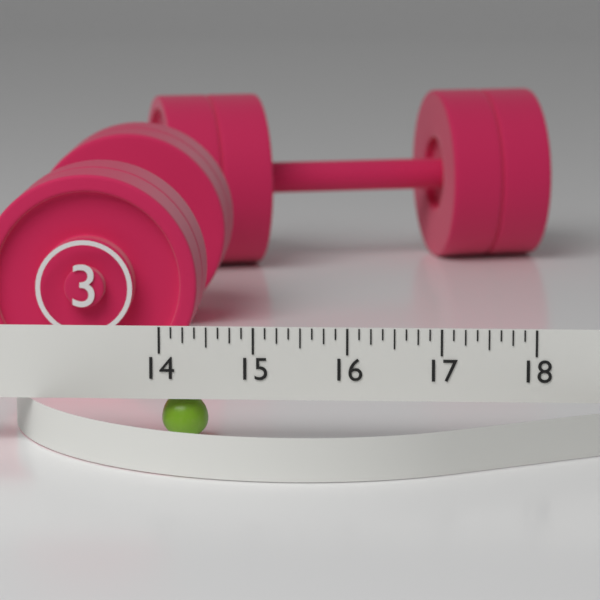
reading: 14.500 (no unit)
